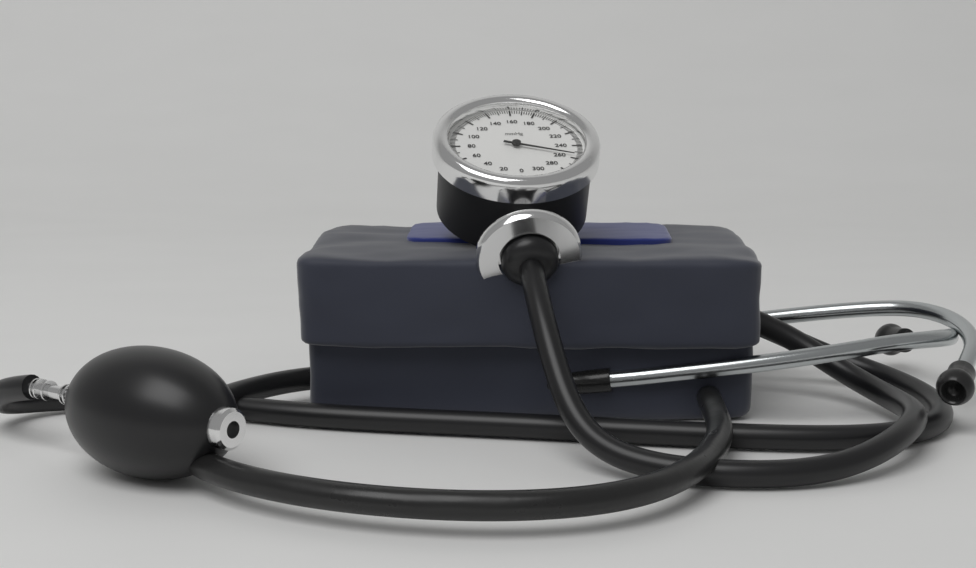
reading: 256 mmHg
